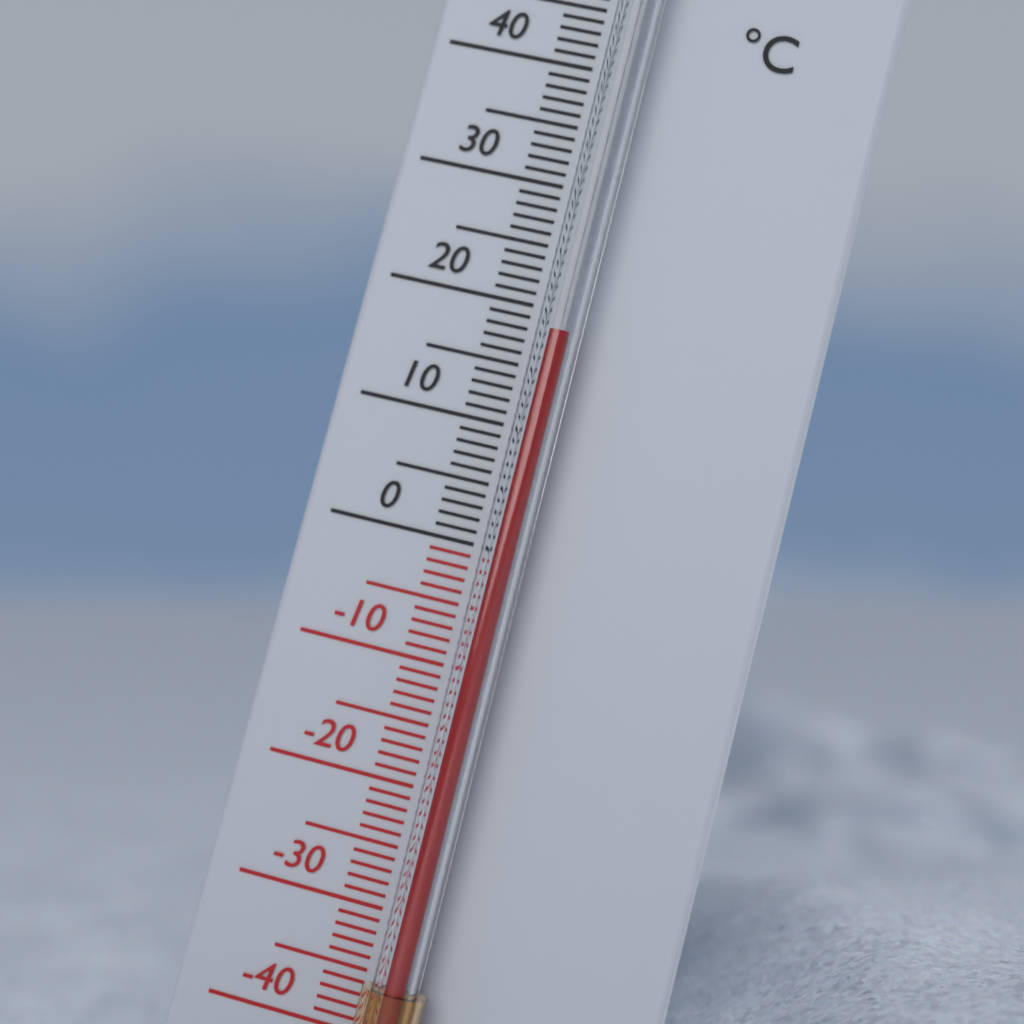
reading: 18 °C
